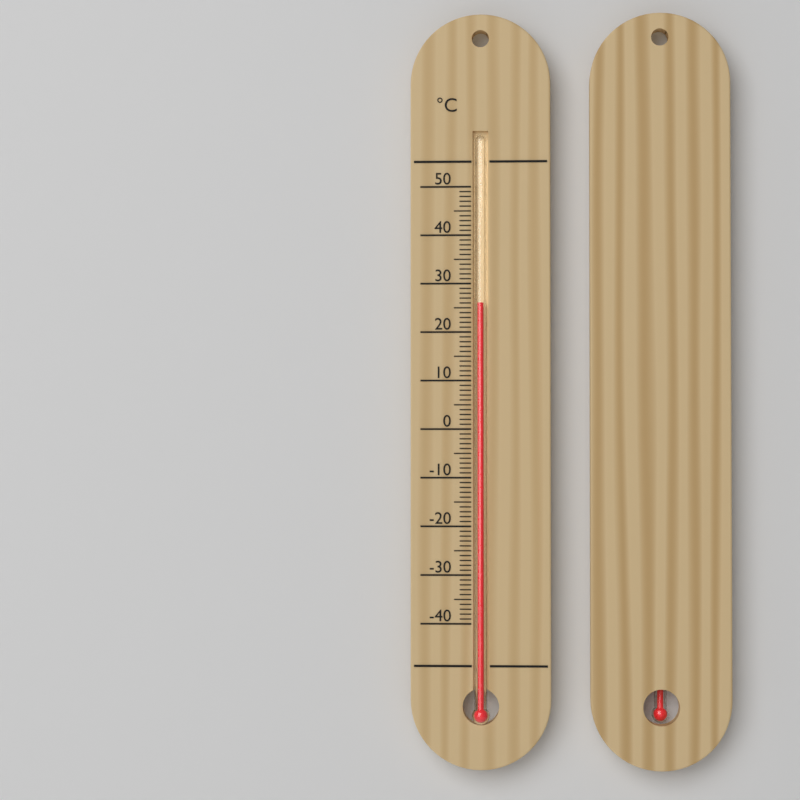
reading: 26 °C
